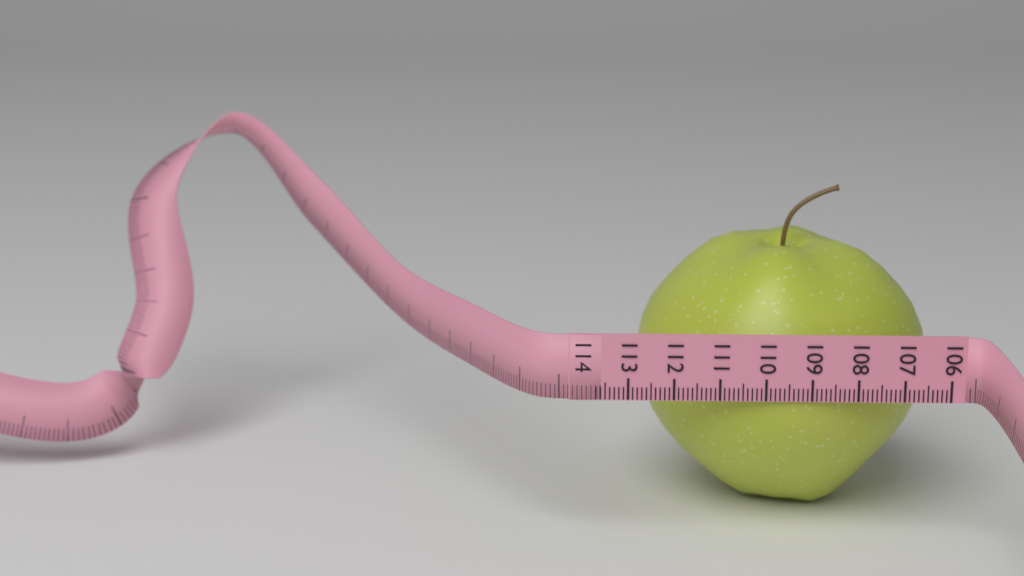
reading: 112.7 (no unit)
